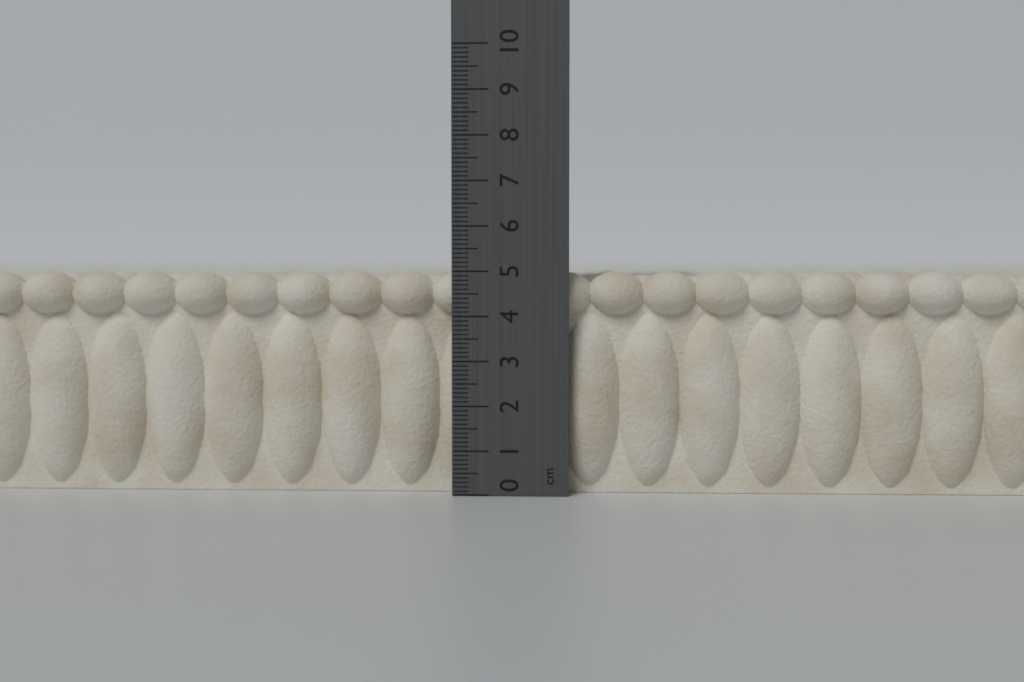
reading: 5.0 cm
